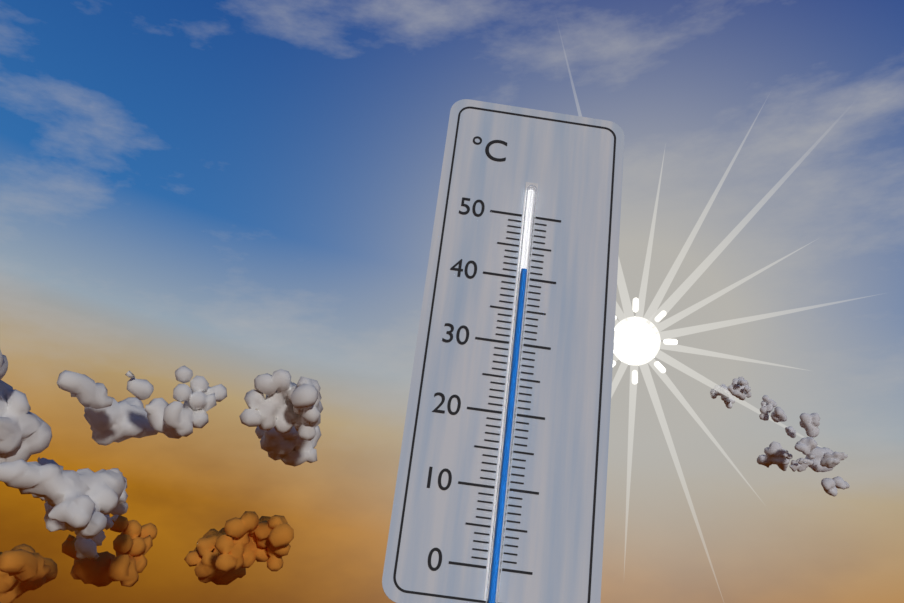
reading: 41 °C
